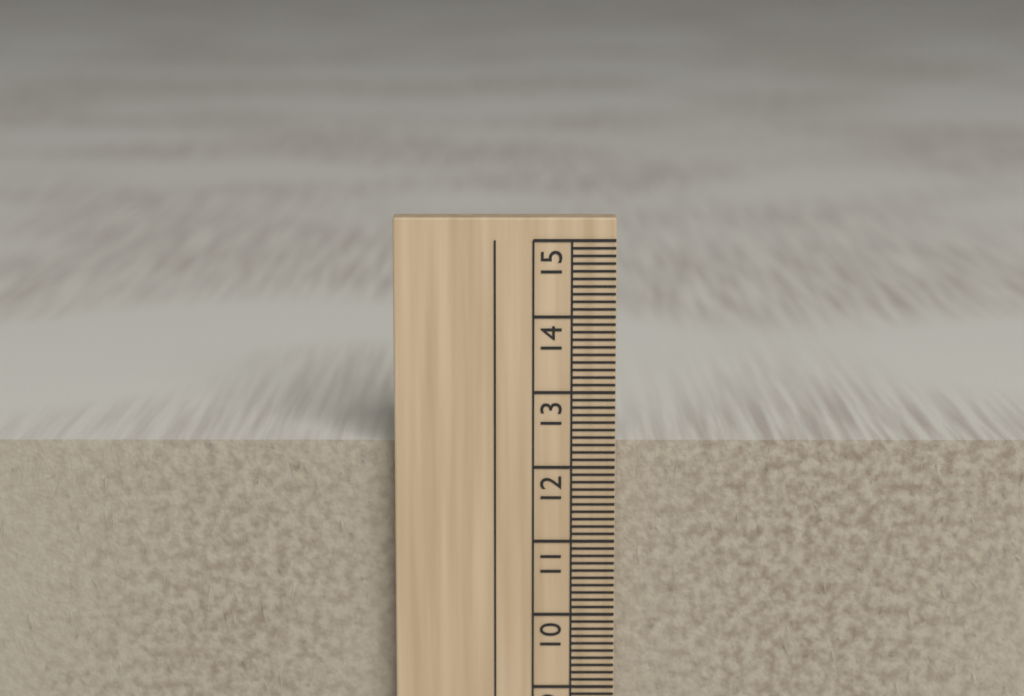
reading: 12.3 cm
